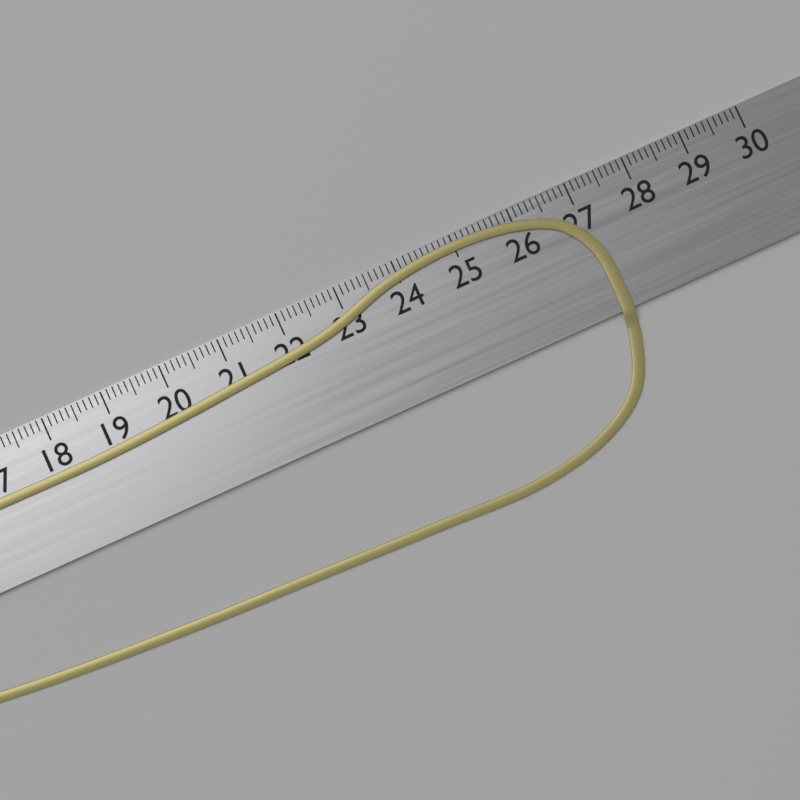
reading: 27.2 cm
